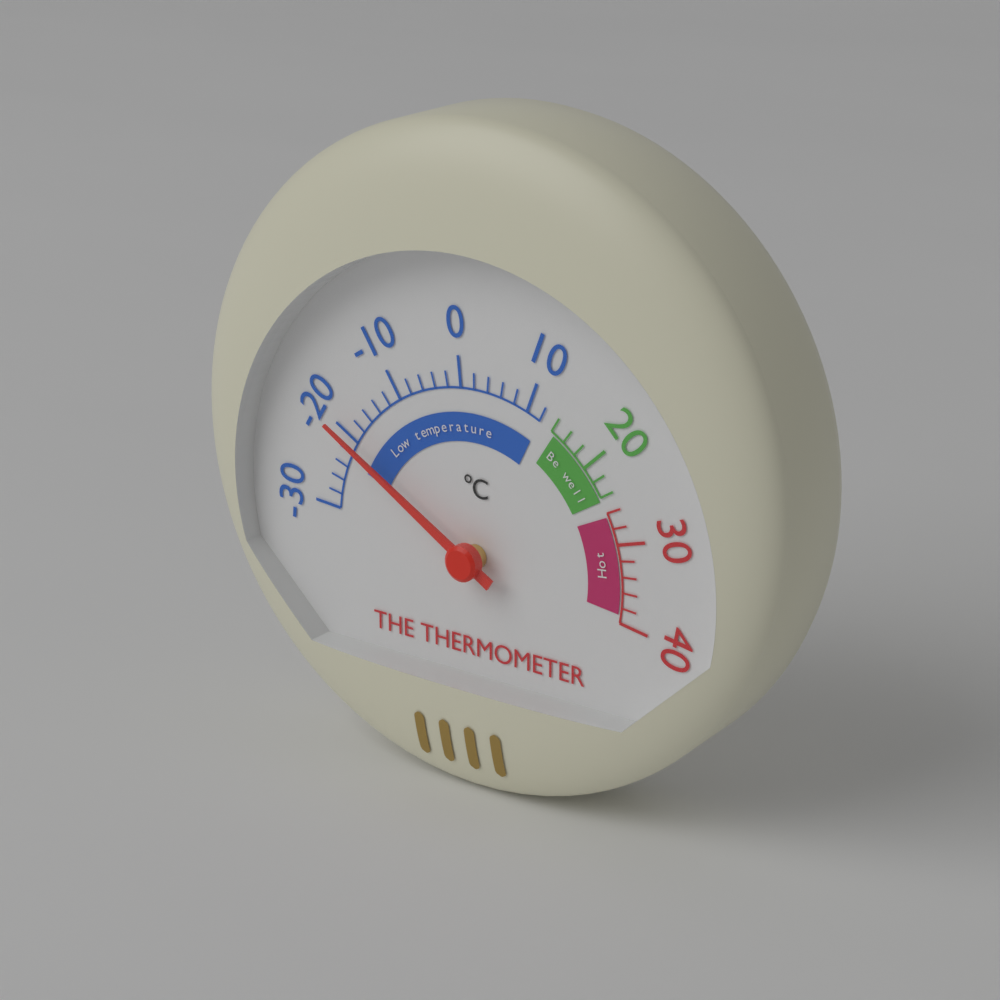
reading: -20 °C
